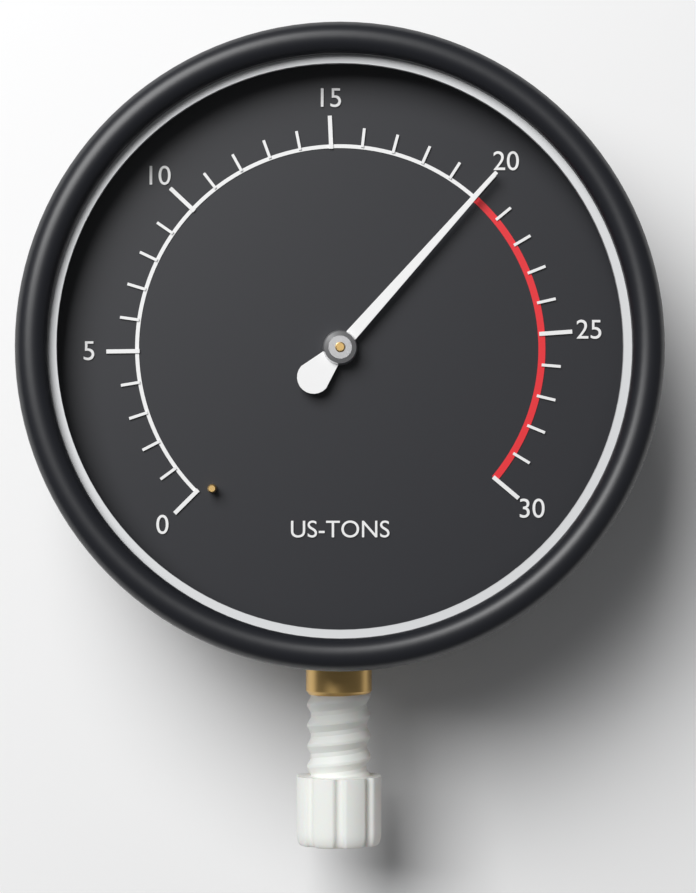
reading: 20 US-TONS
